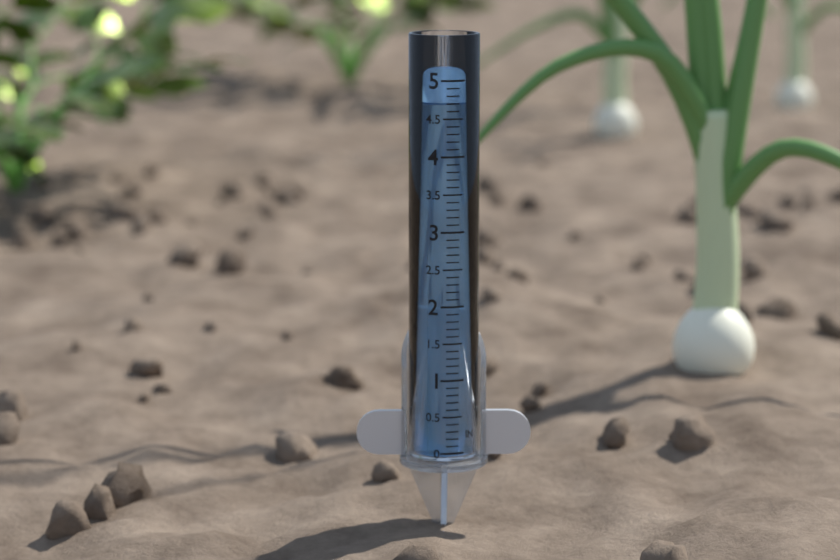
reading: 4.7 in
